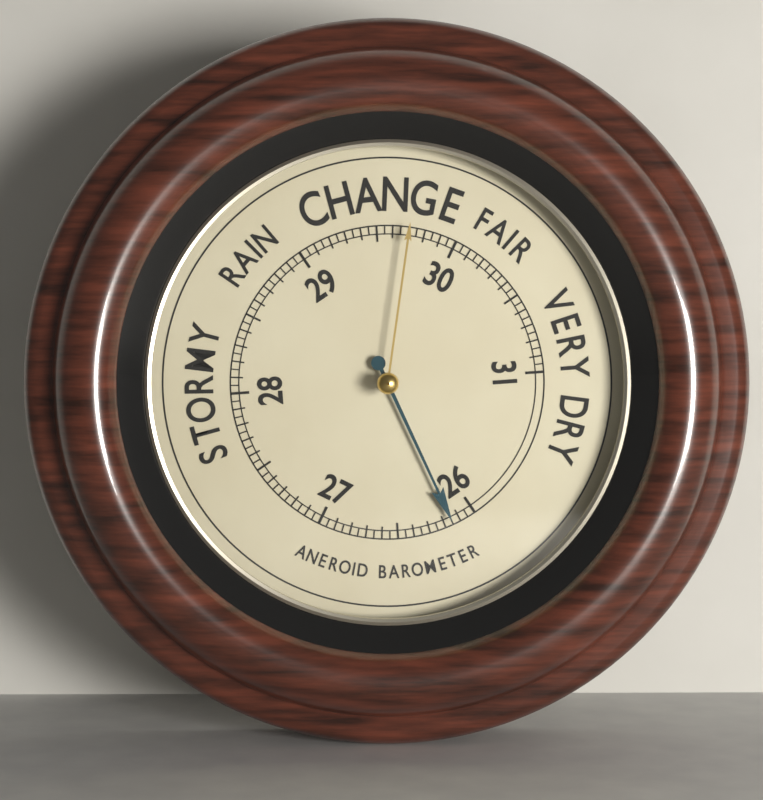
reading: 26.15 (no unit)
